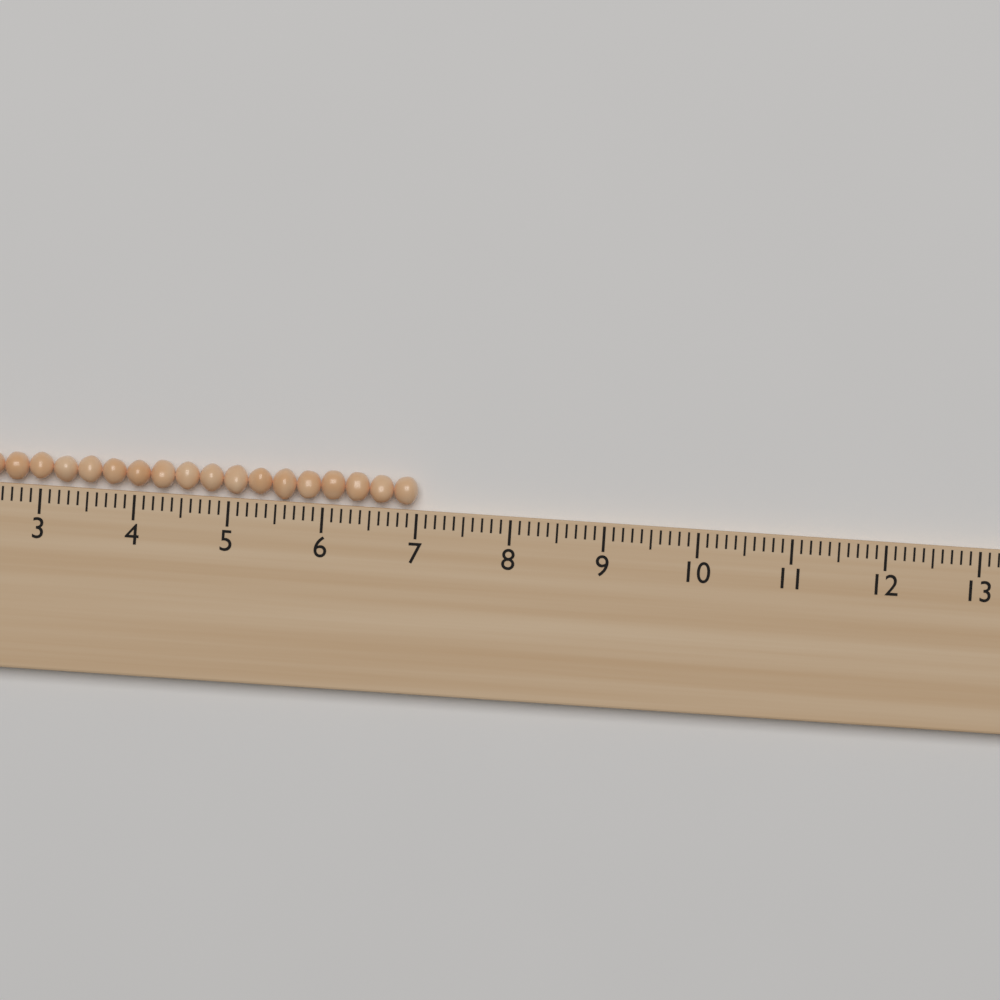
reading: 7.0 (no unit)
